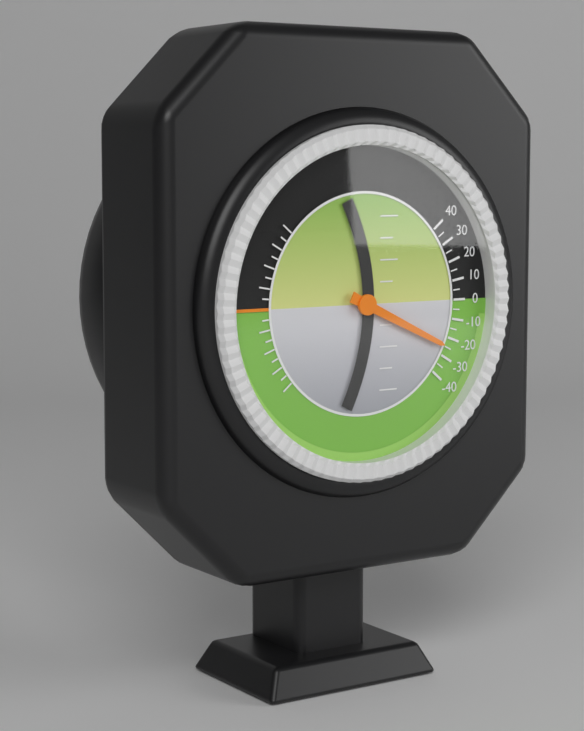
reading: -25 (no unit)
